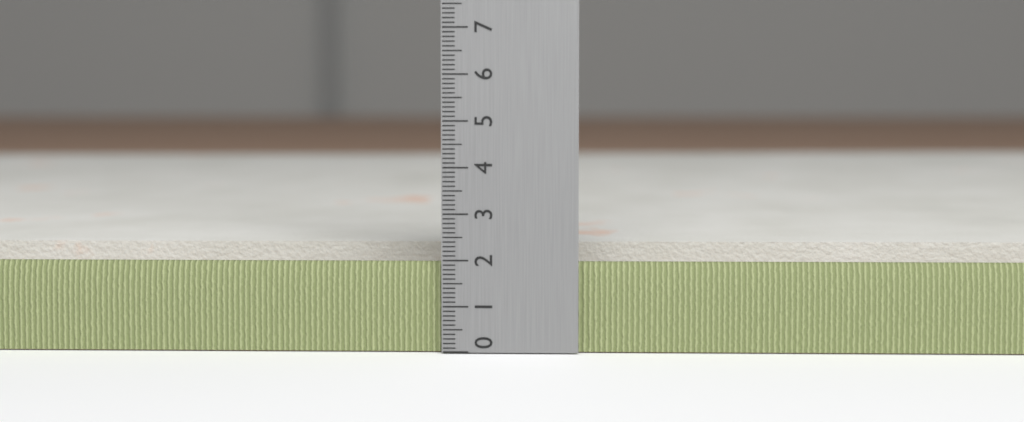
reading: 2.1 (no unit)
